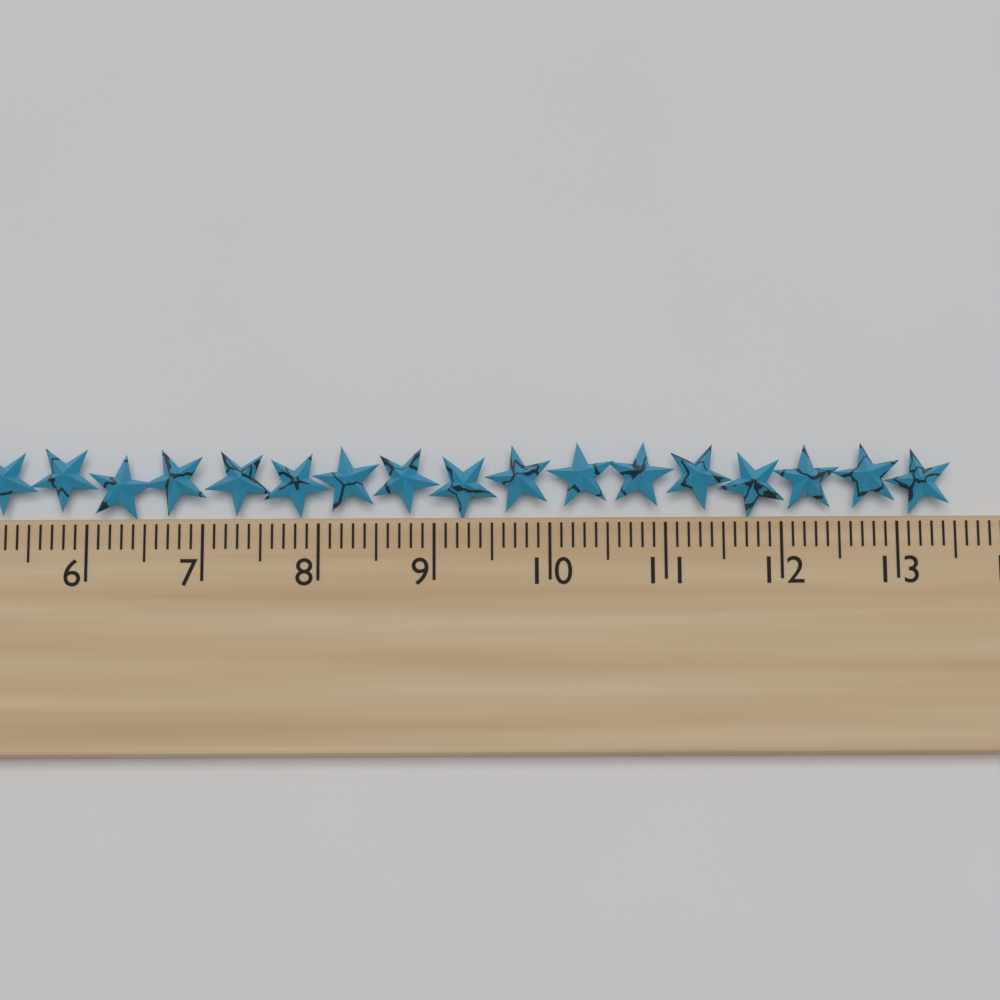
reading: 13.5 cm
